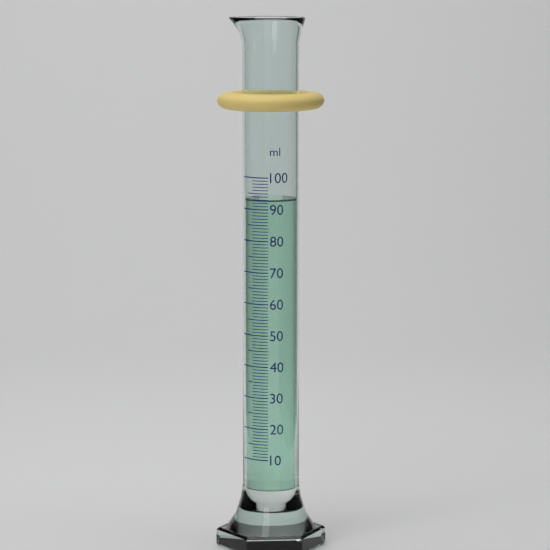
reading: 93 ml
